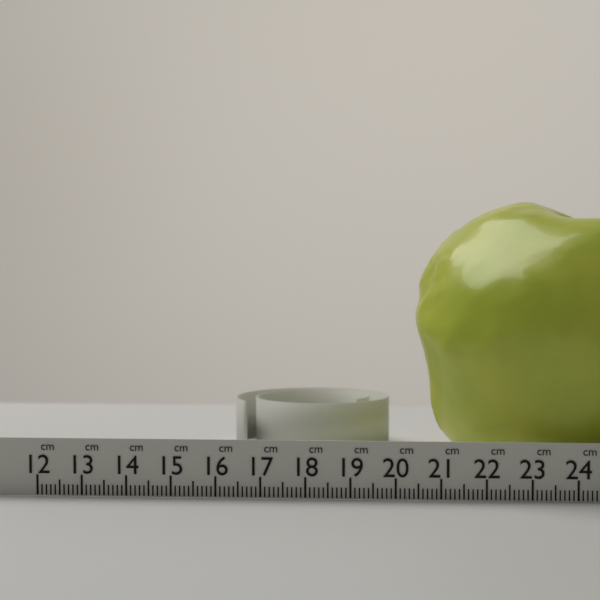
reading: 20.3 cm
